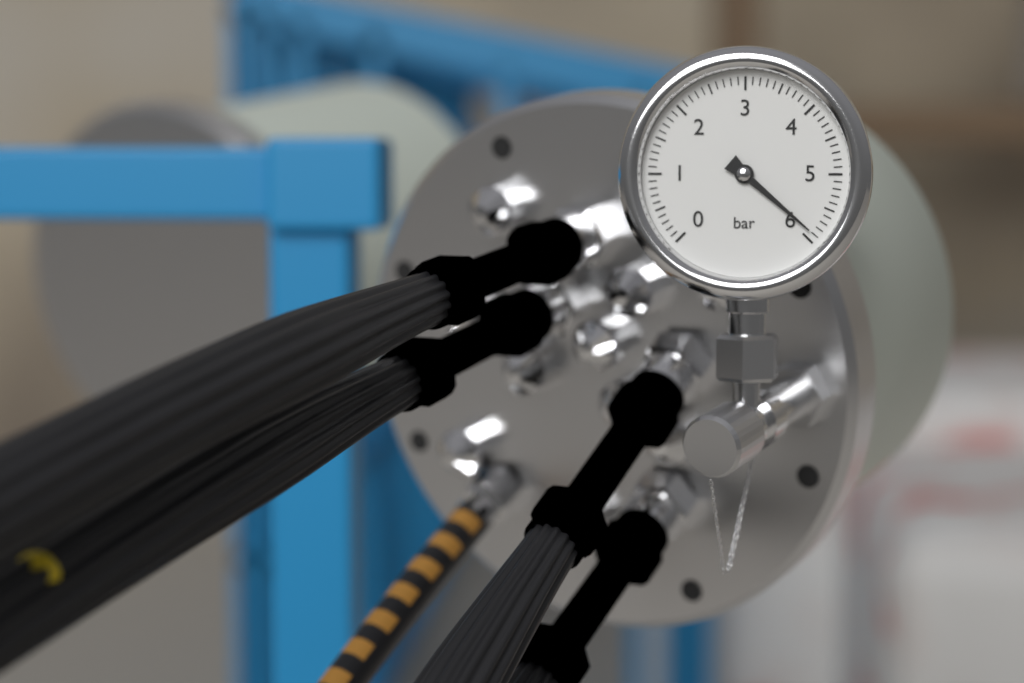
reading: 5.9 bar
